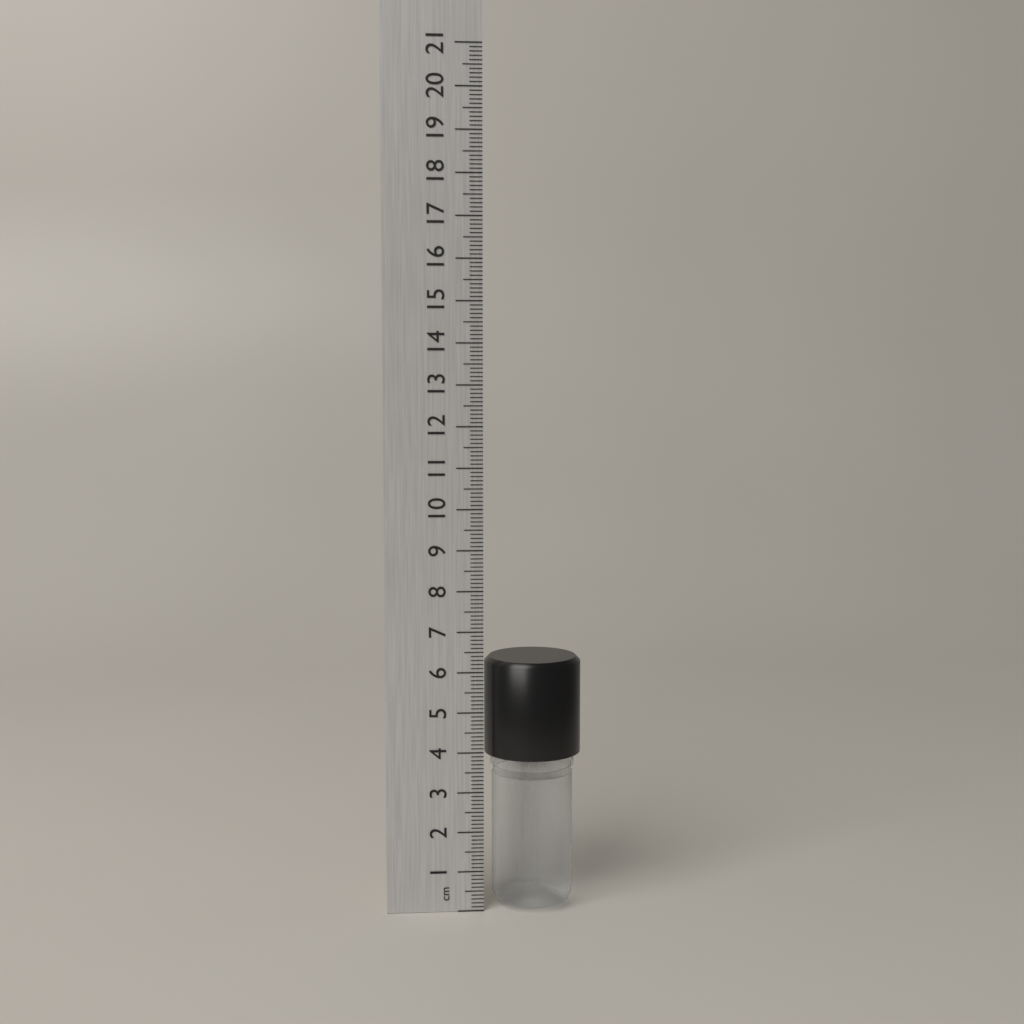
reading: 6.3 cm
